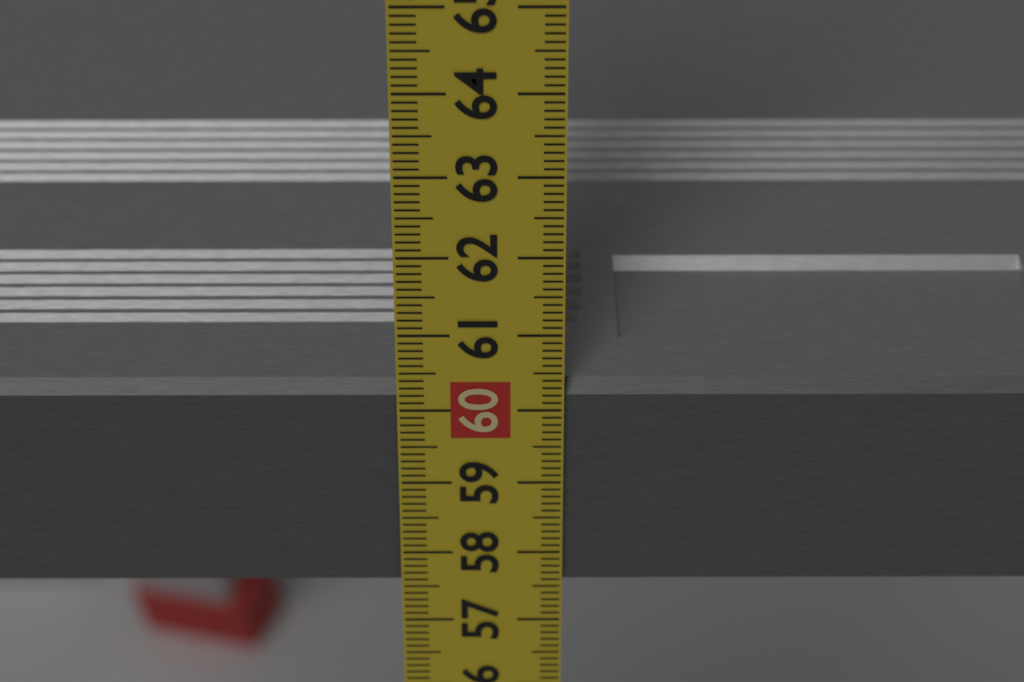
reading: 60.3 cm
